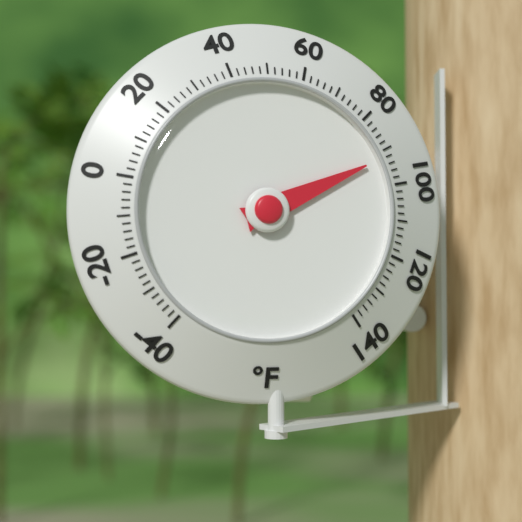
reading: 92 °F
